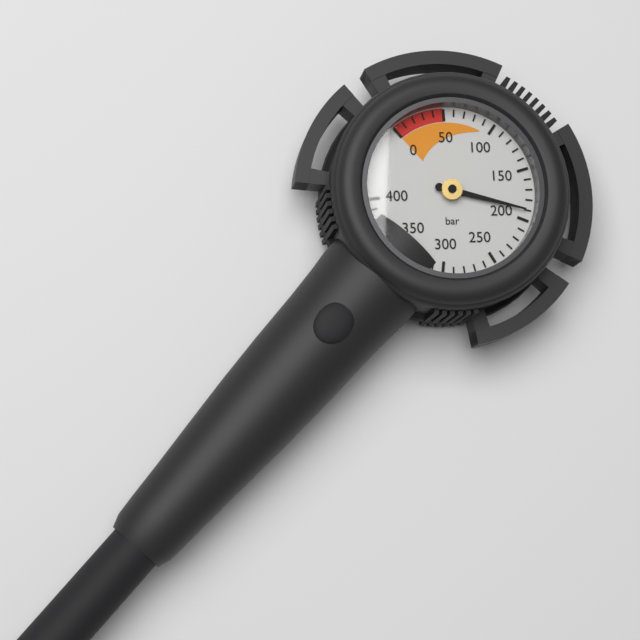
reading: 190 bar
